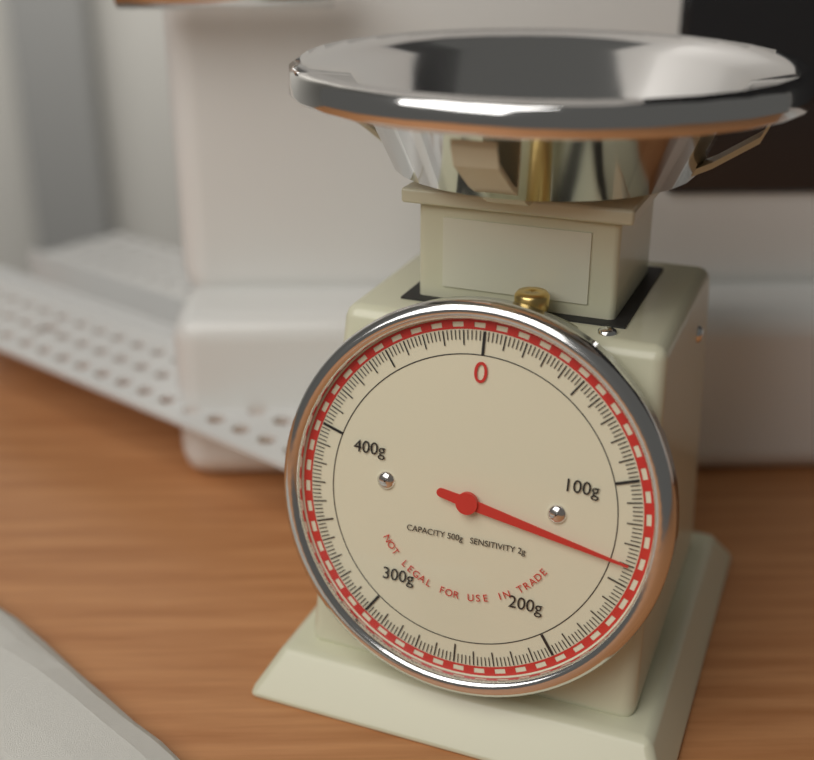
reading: 140 g
